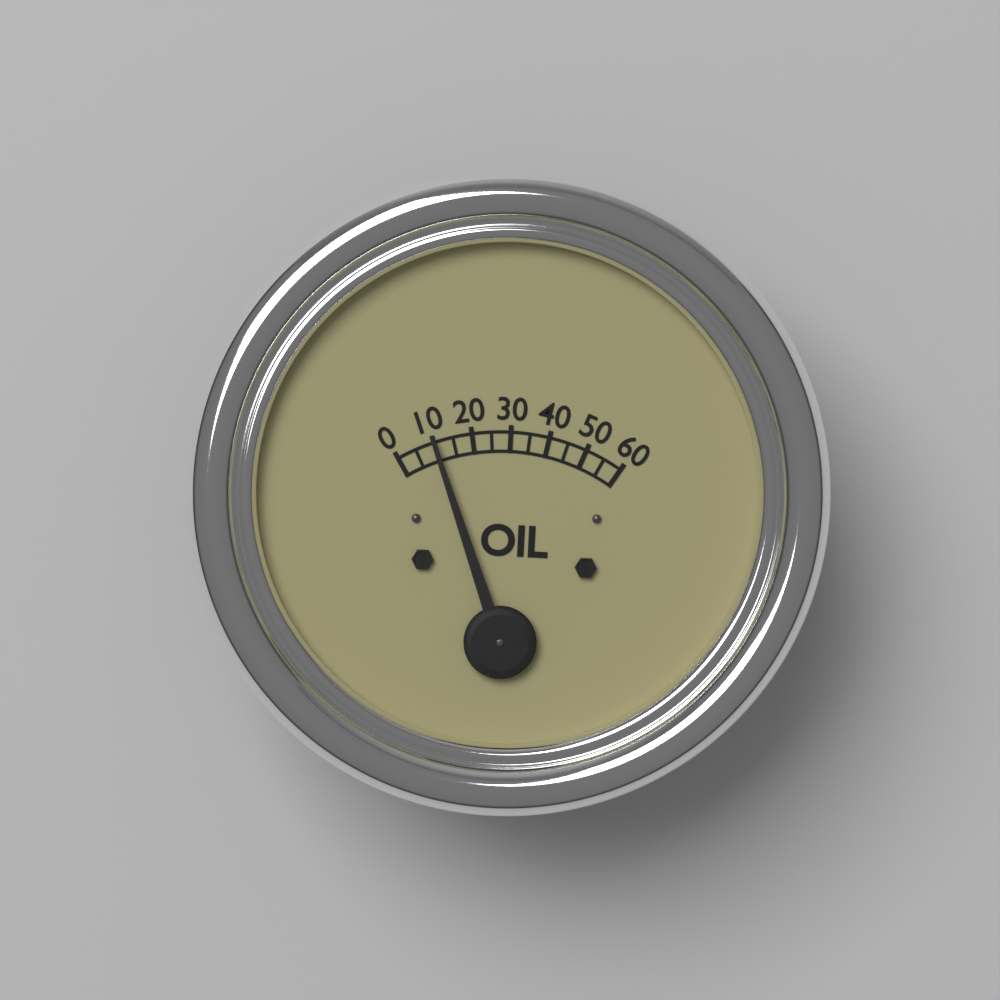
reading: 10 (no unit)
